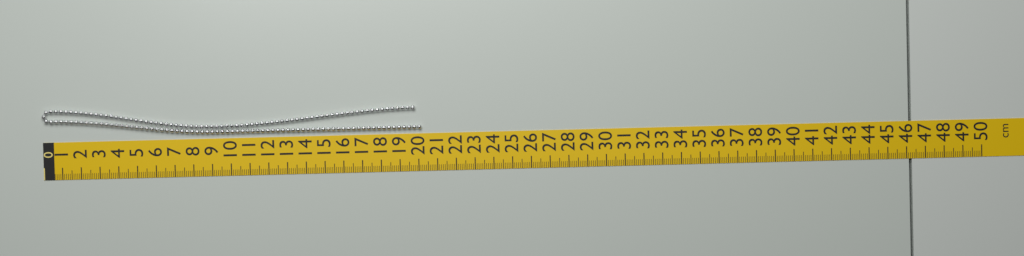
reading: 20.2 cm
